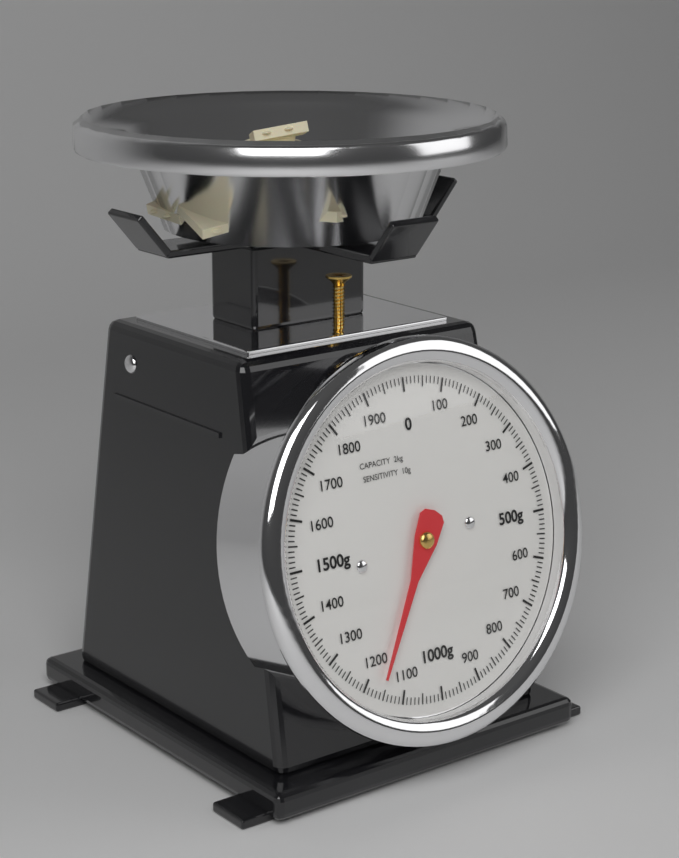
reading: 1160 g
